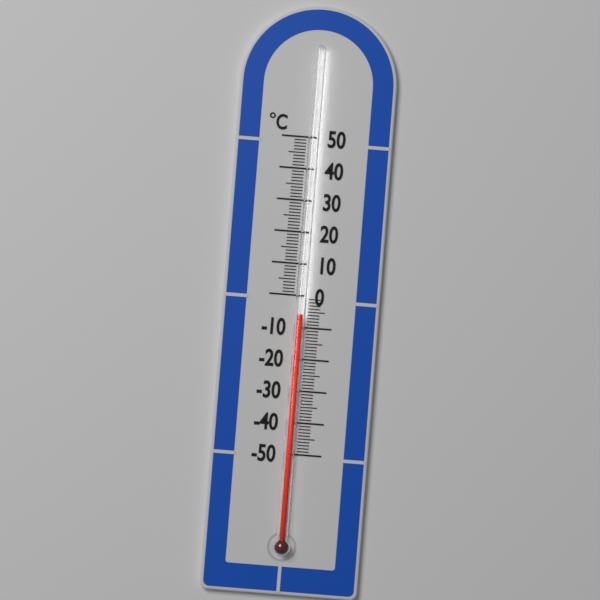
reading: -6 °C
